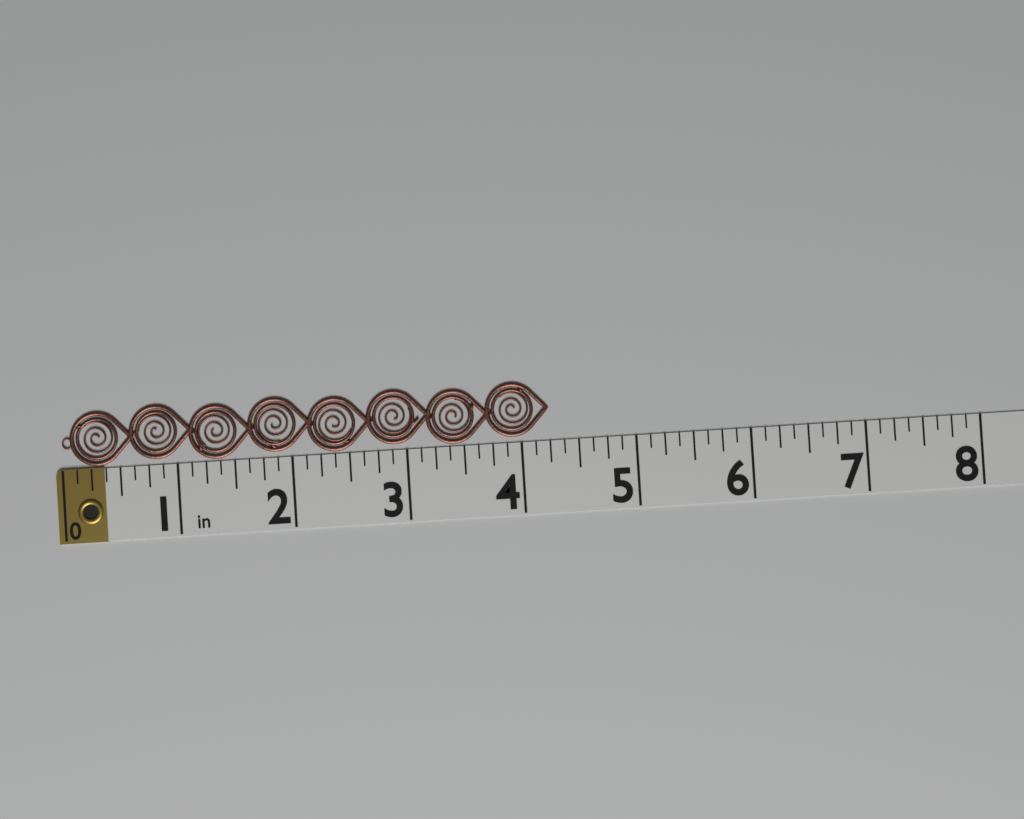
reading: 4.250 in
